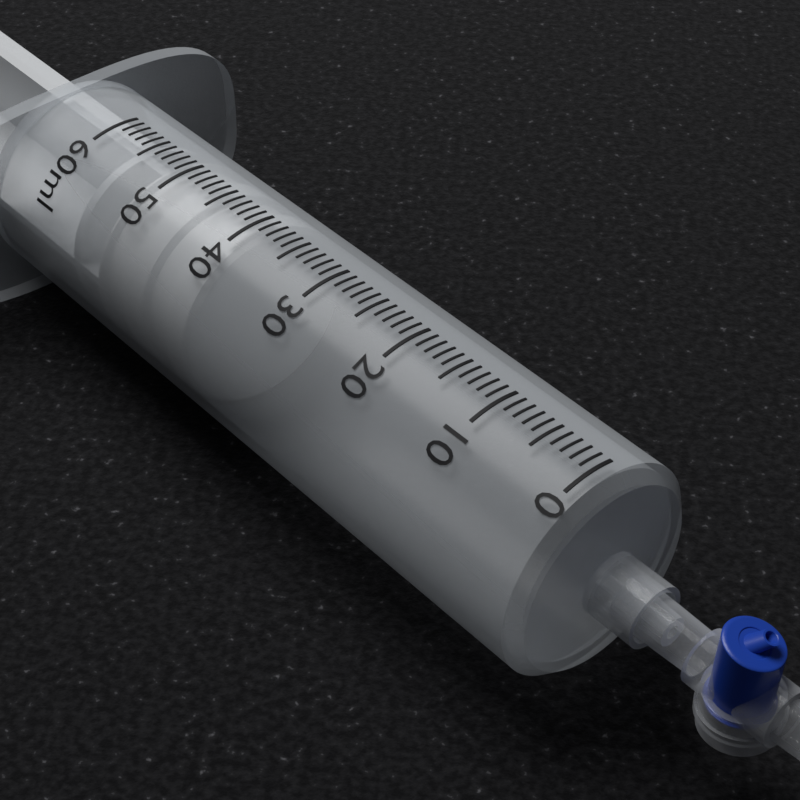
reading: 39 ml
